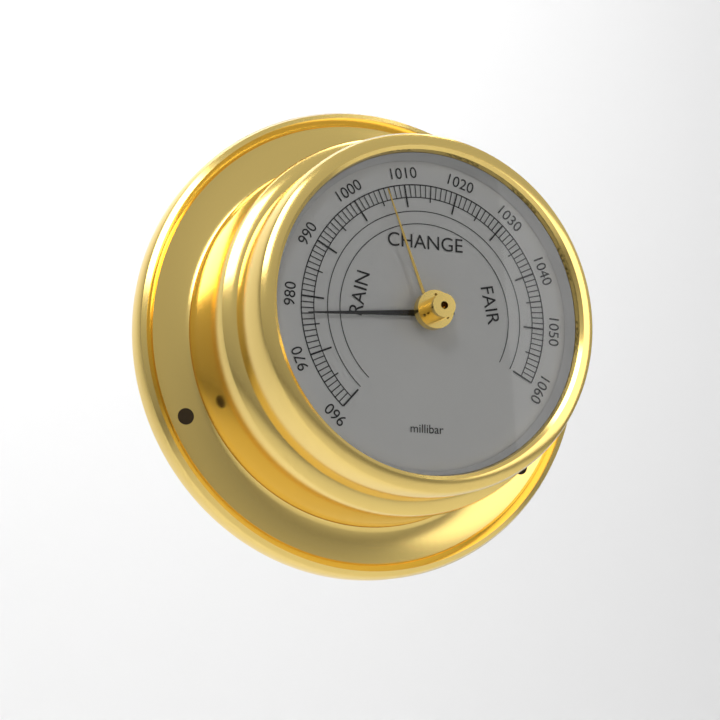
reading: 977 millibar
